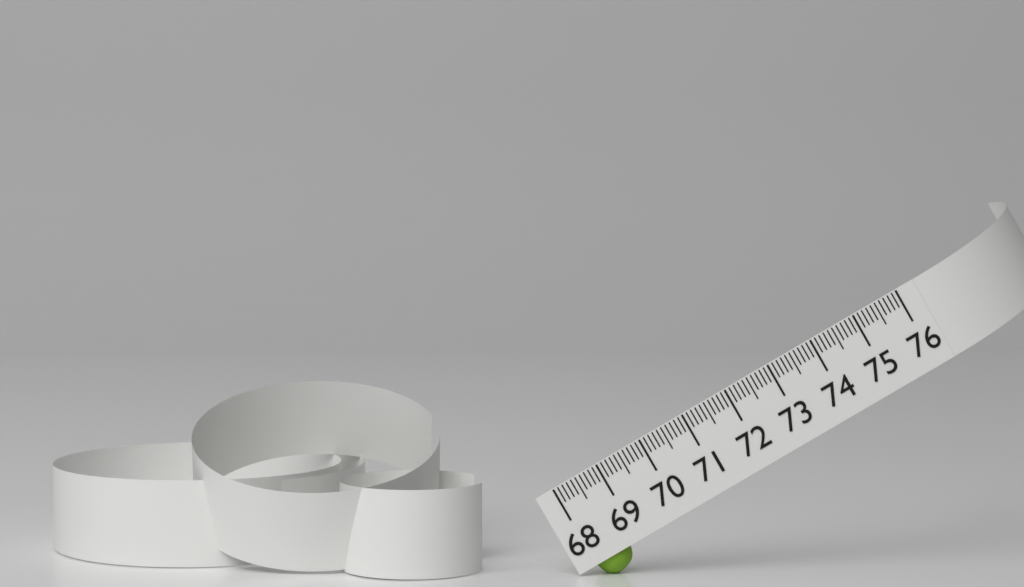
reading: 68.8 (no unit)
